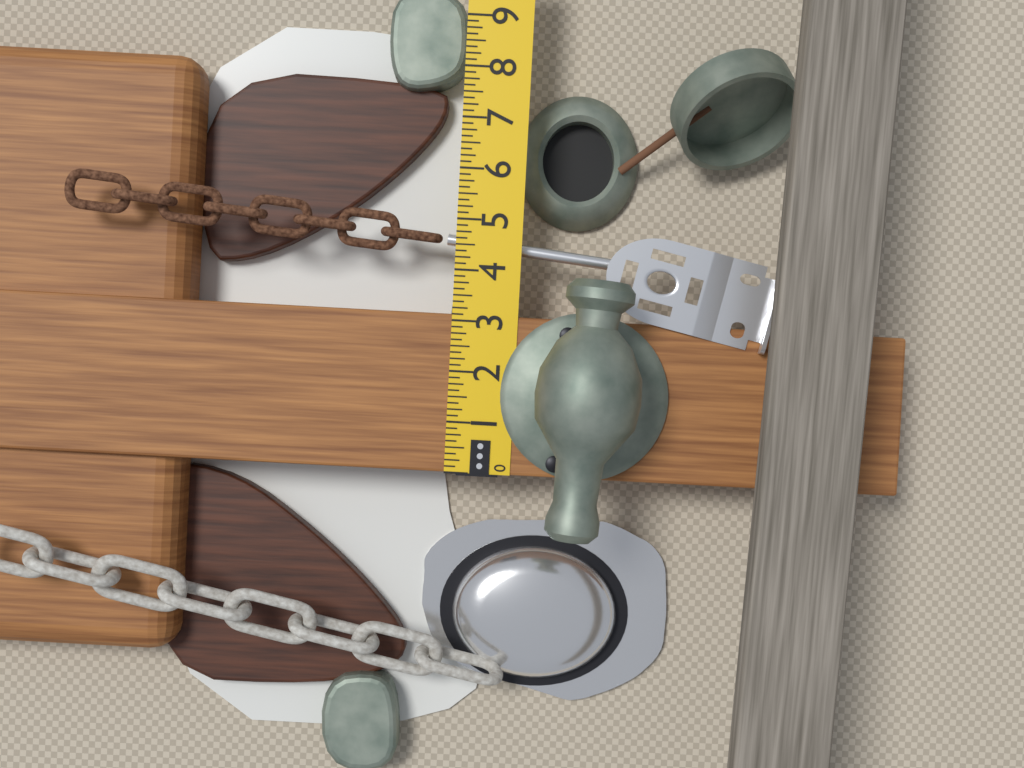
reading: 3.125 in
